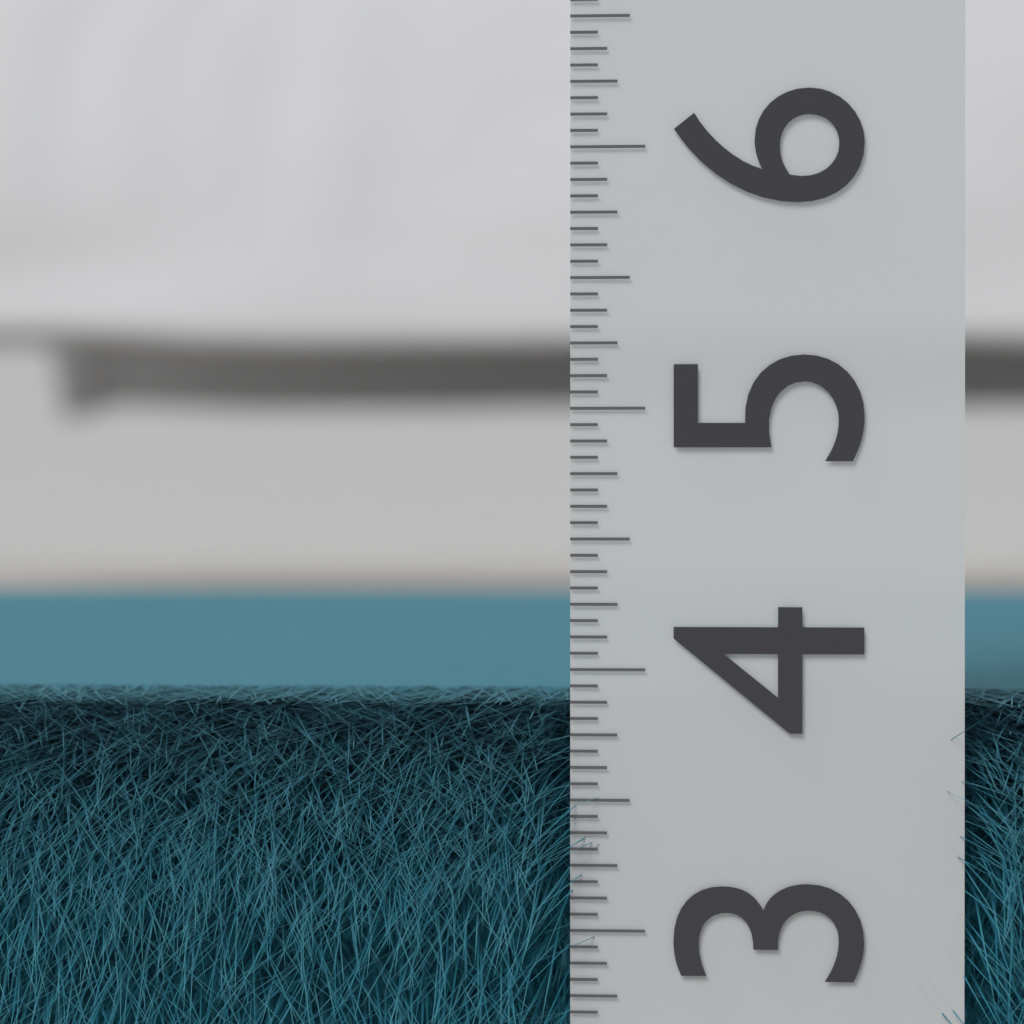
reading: 3.8750 (no unit)
